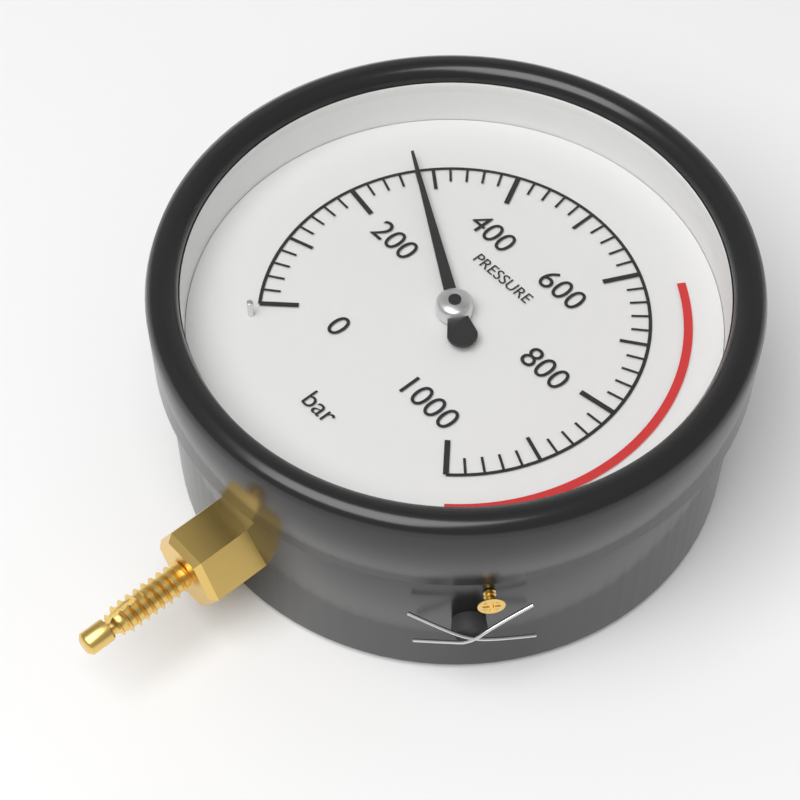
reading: 280 bar
